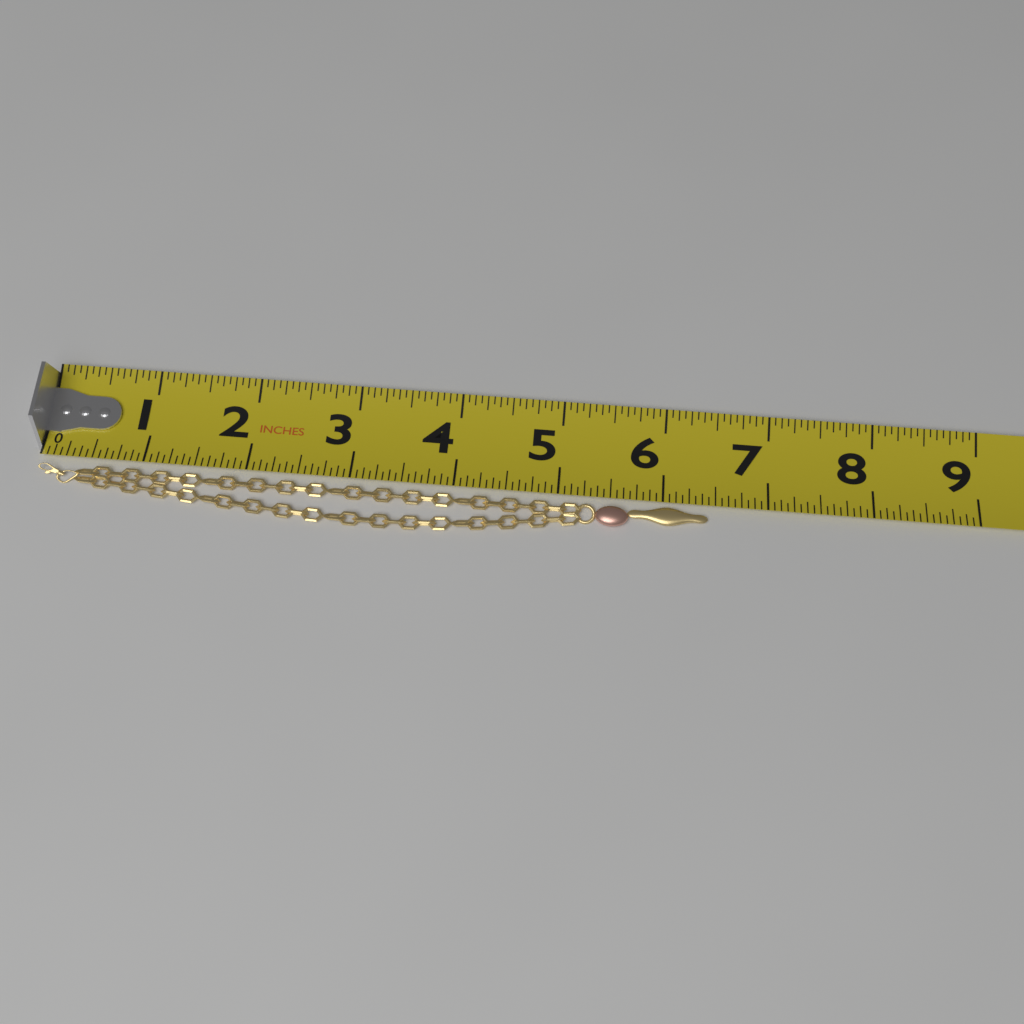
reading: 6.4375 in
